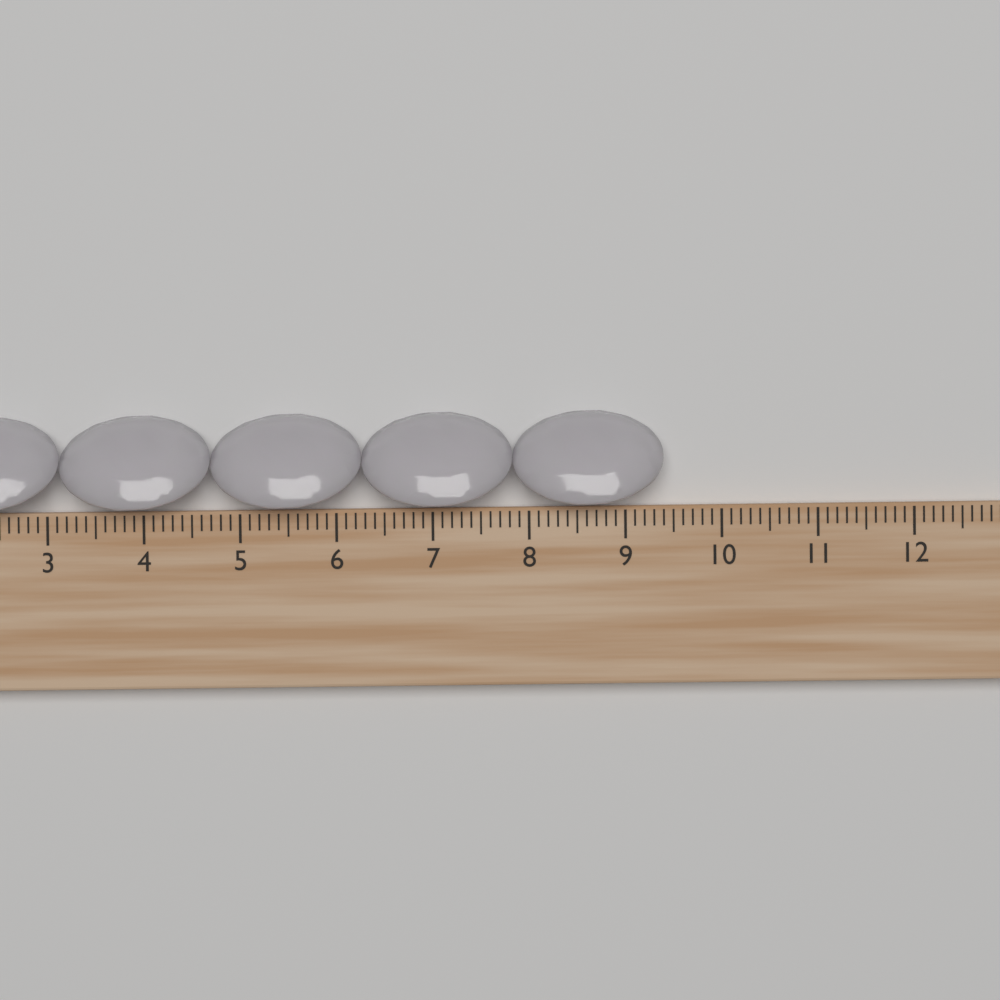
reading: 9.4 cm
